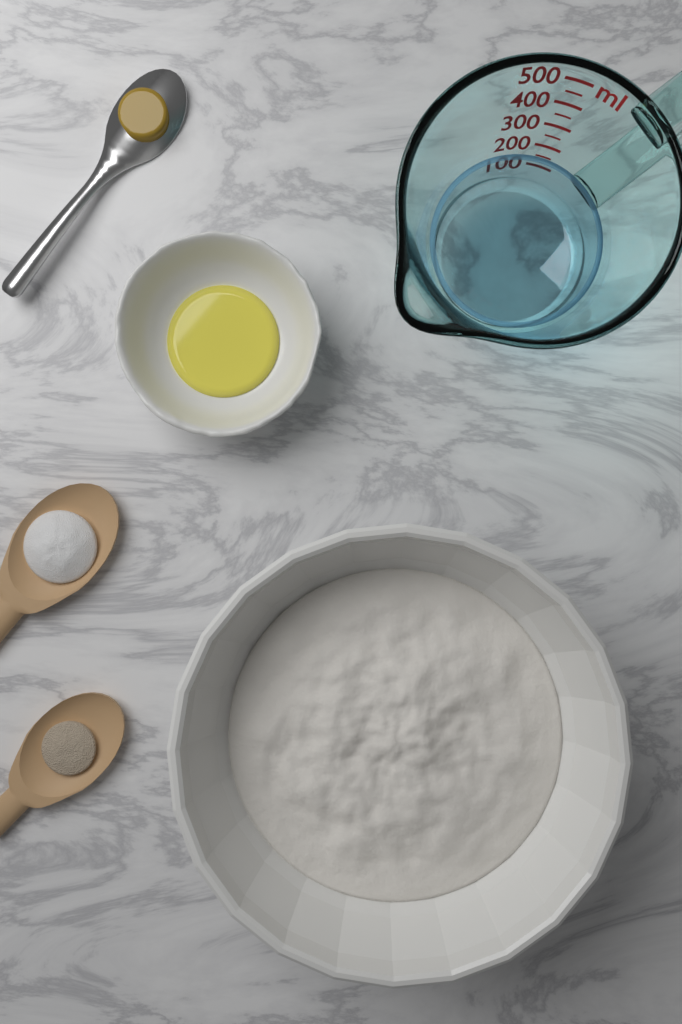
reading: 150 ml
